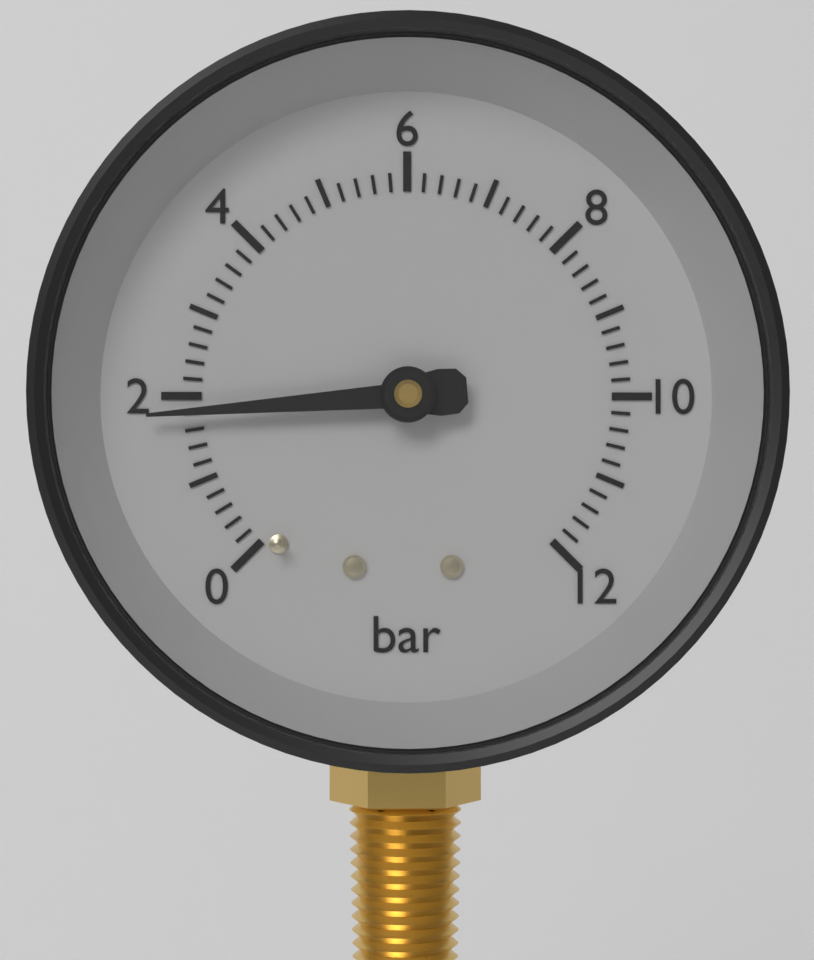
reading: 1.8 bar
